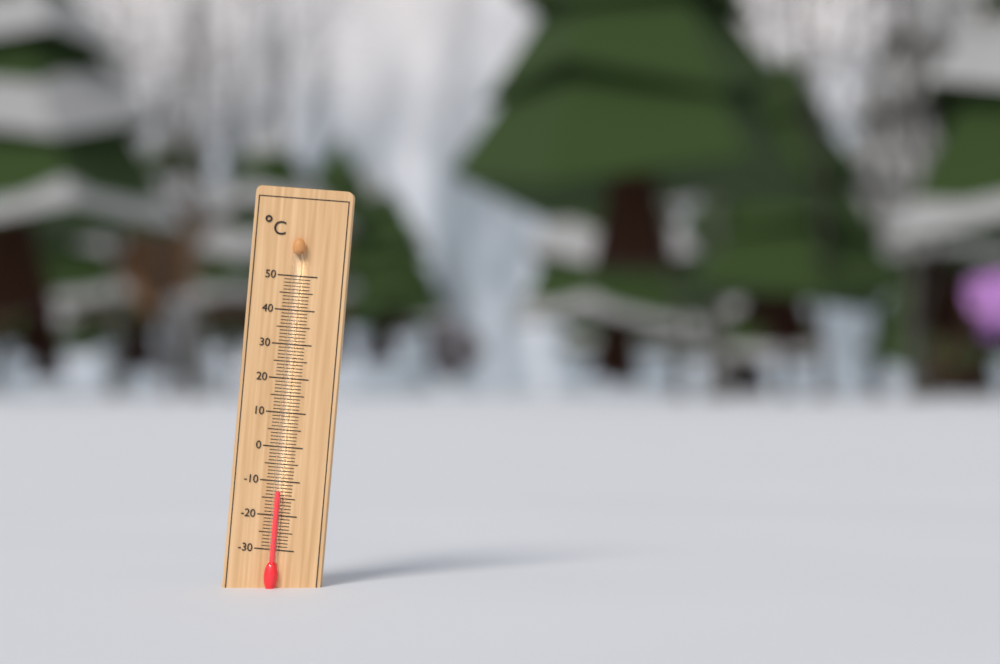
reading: -13 °C
